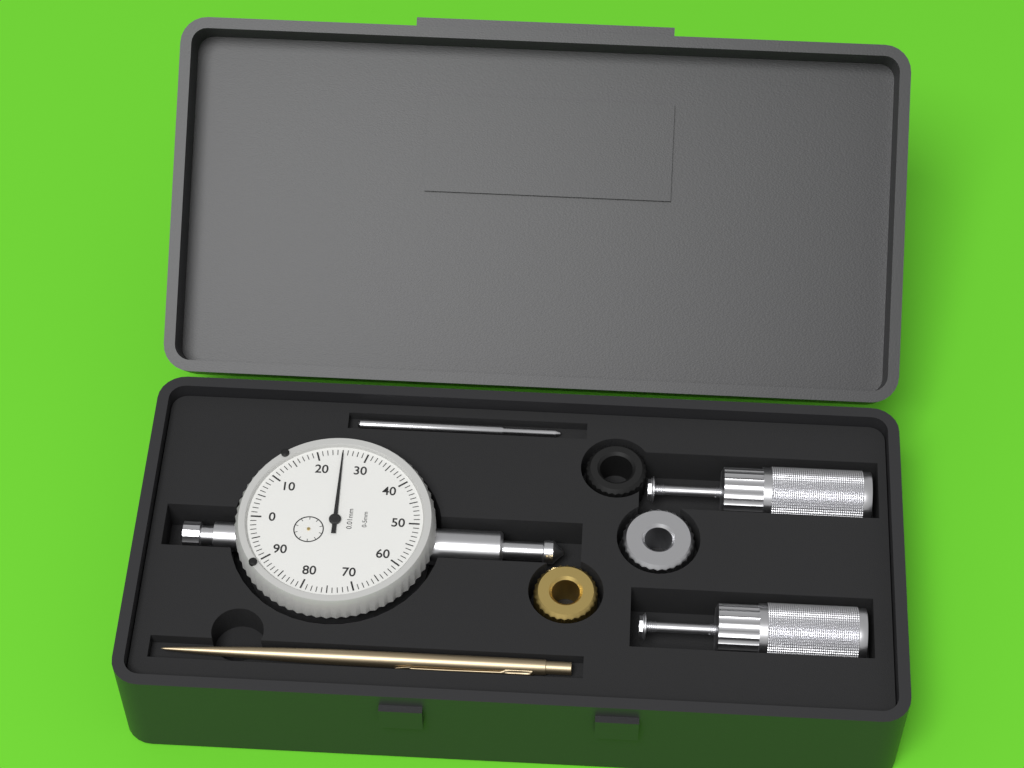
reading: 0.25 mm
